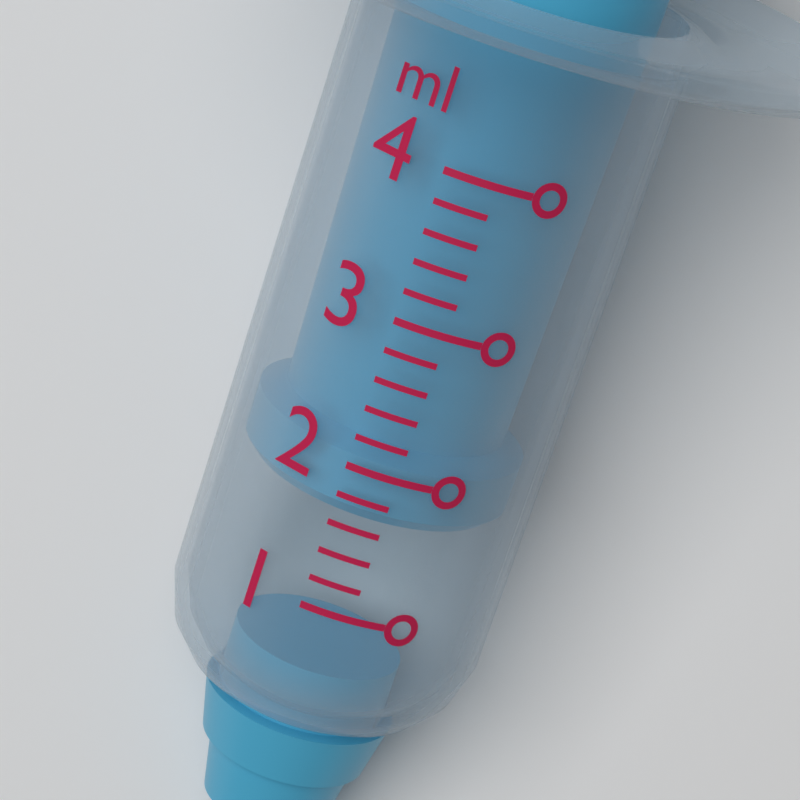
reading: 1.6 ml
